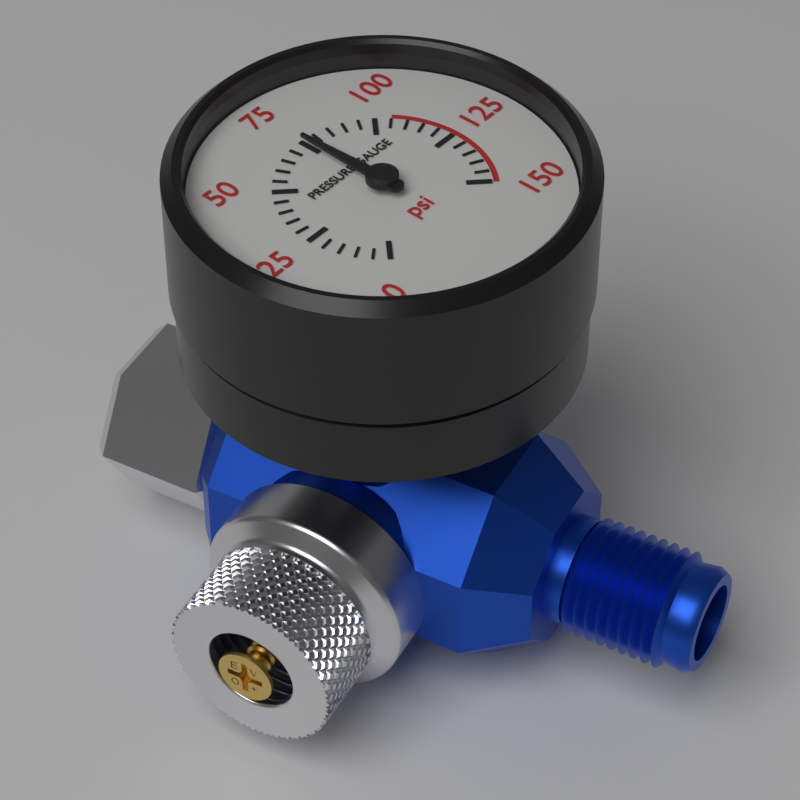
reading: 75 psi
